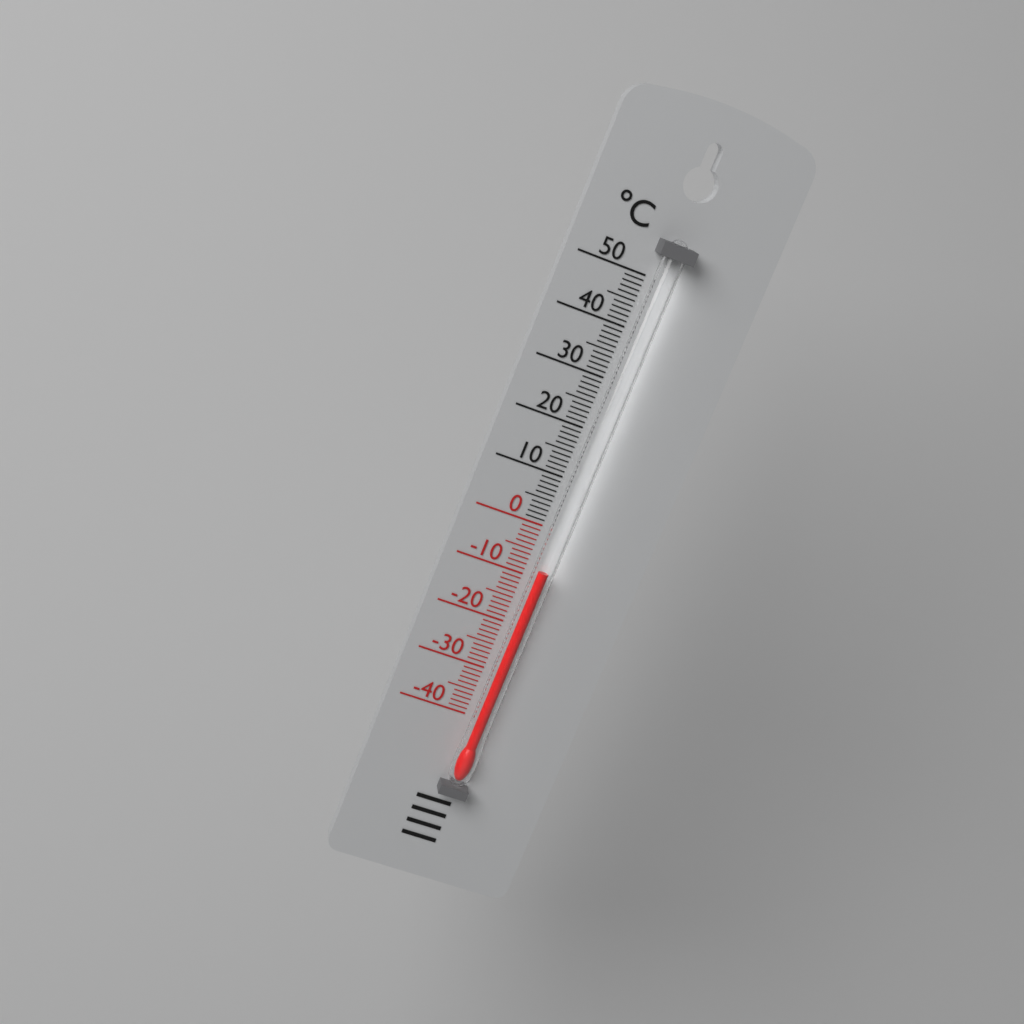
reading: -8 °C
